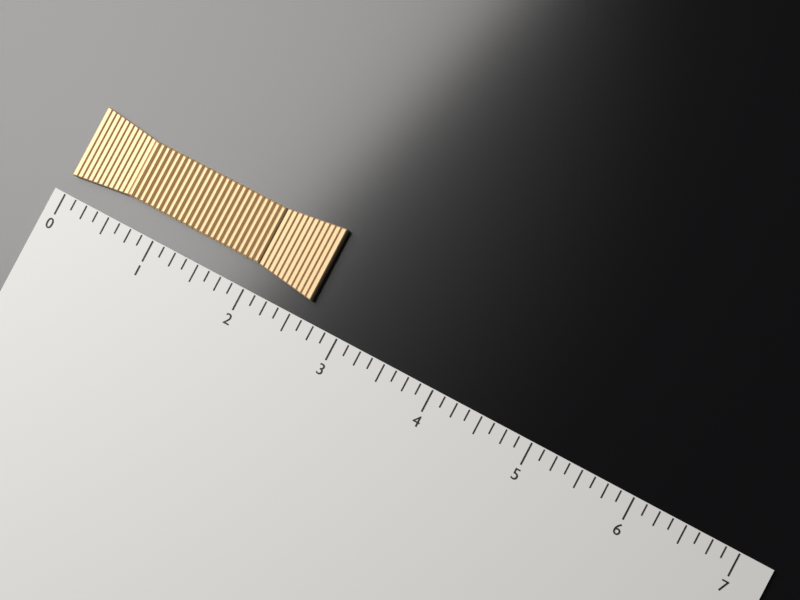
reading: 2.625 (no unit)
